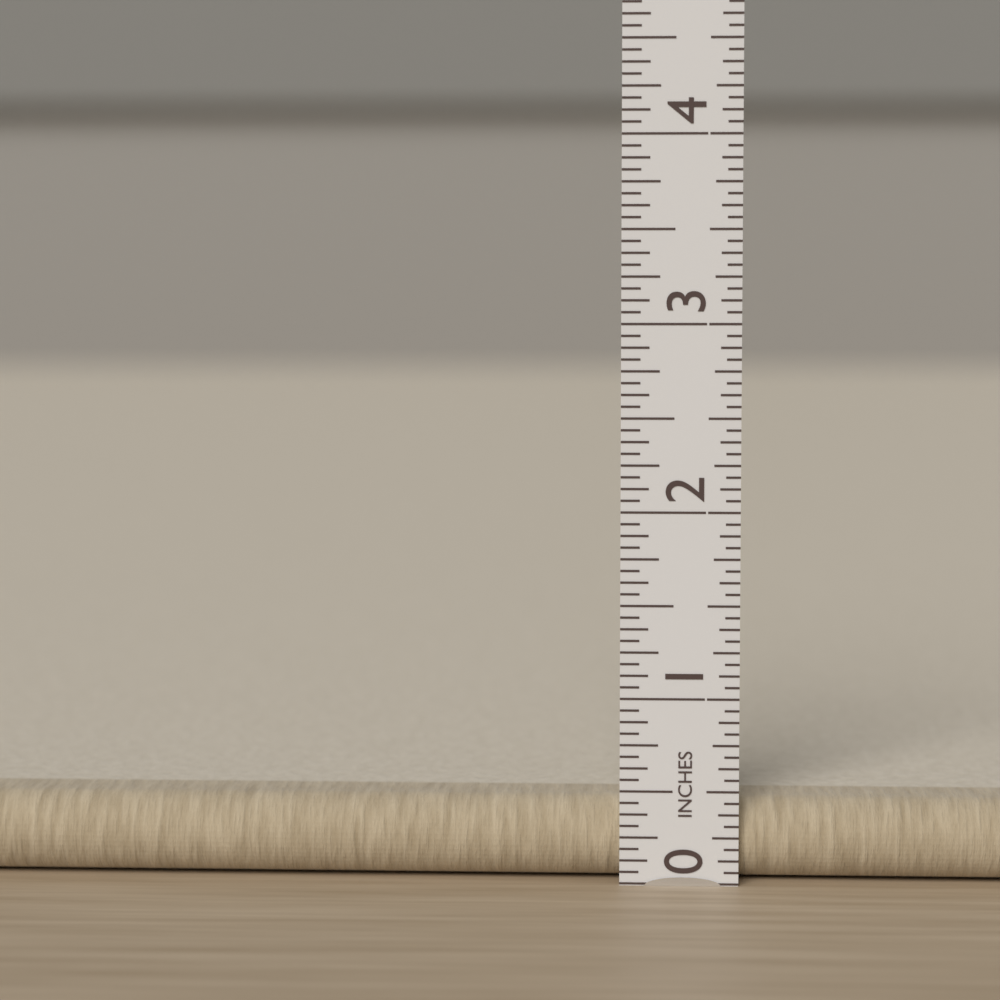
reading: 0.4375 in
